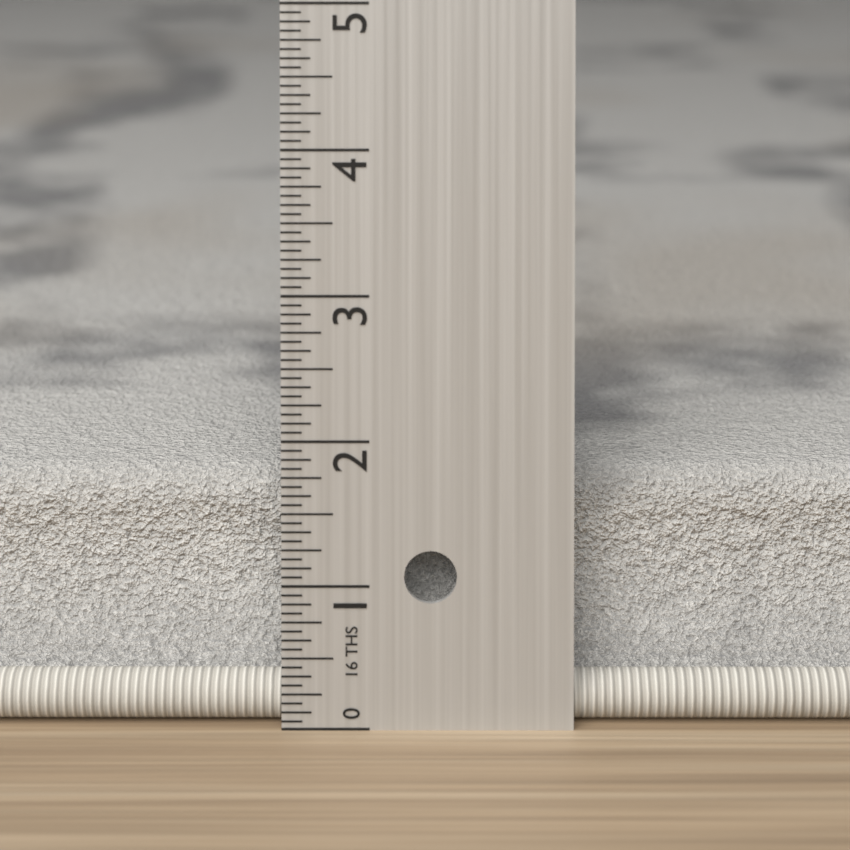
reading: 1.6875 in
